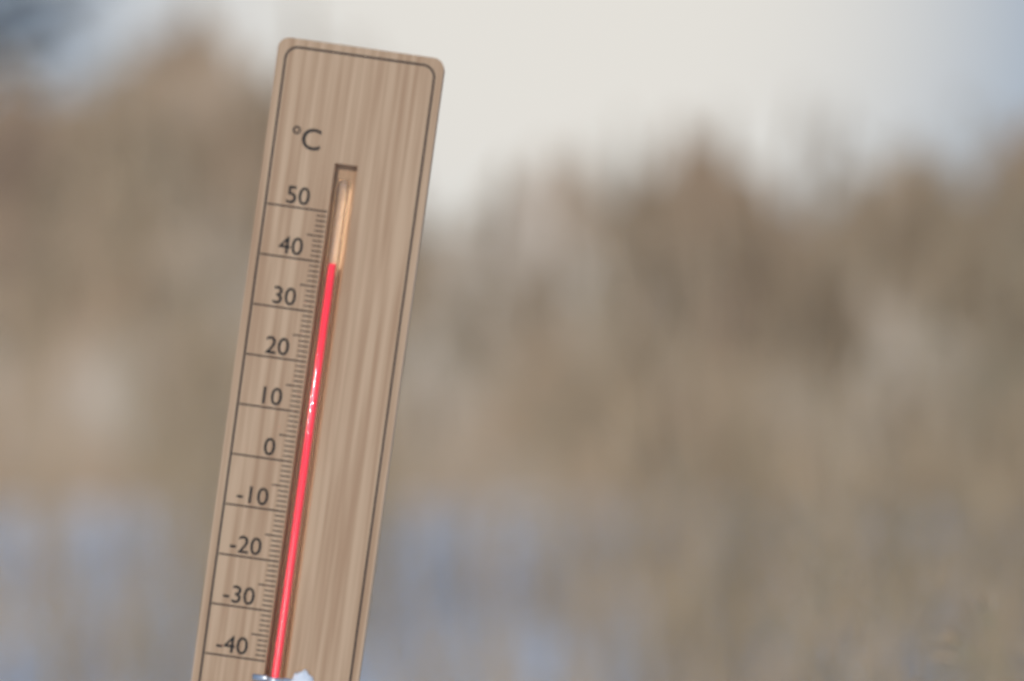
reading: 40 °C
